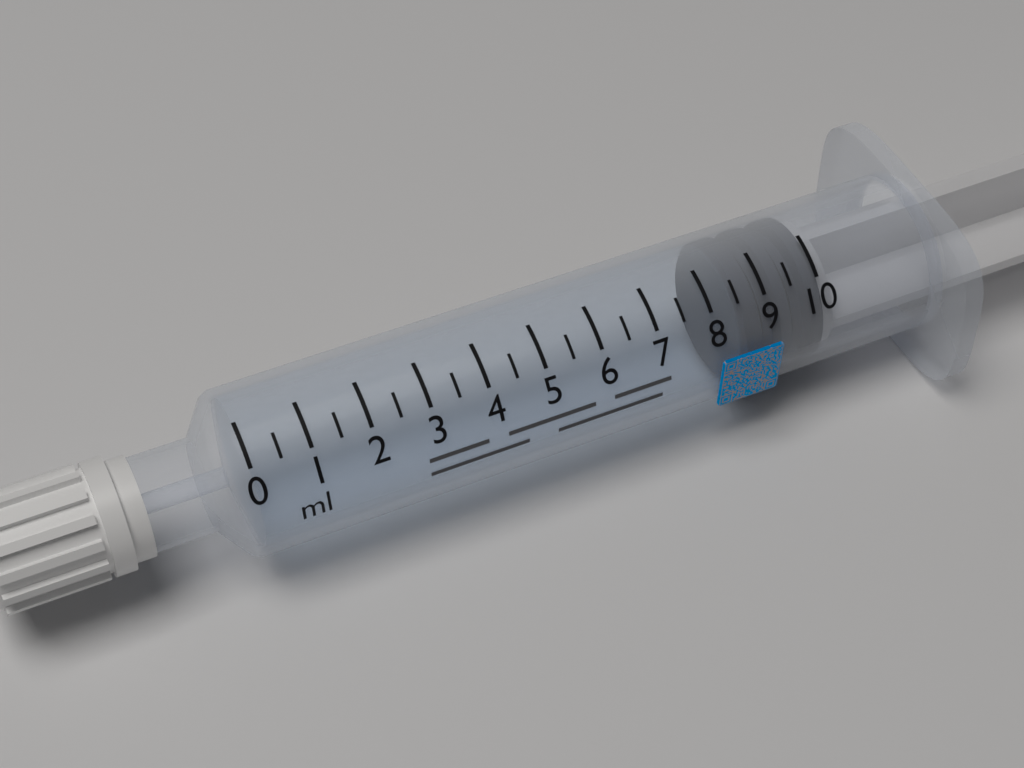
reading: 8.5 ml
